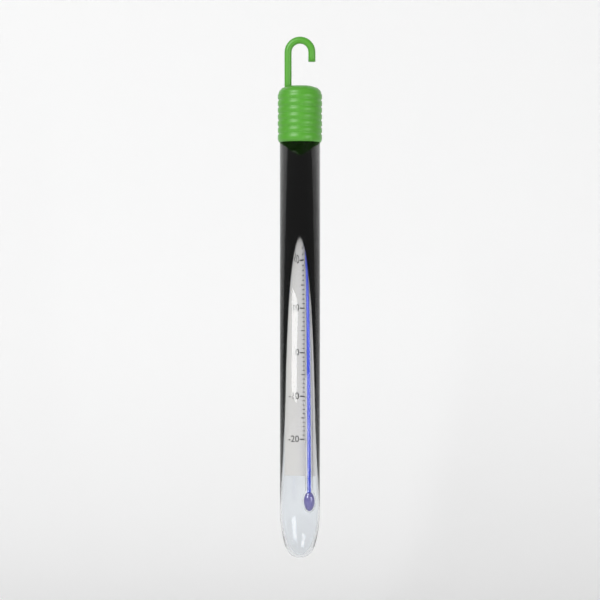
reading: 22 °C
